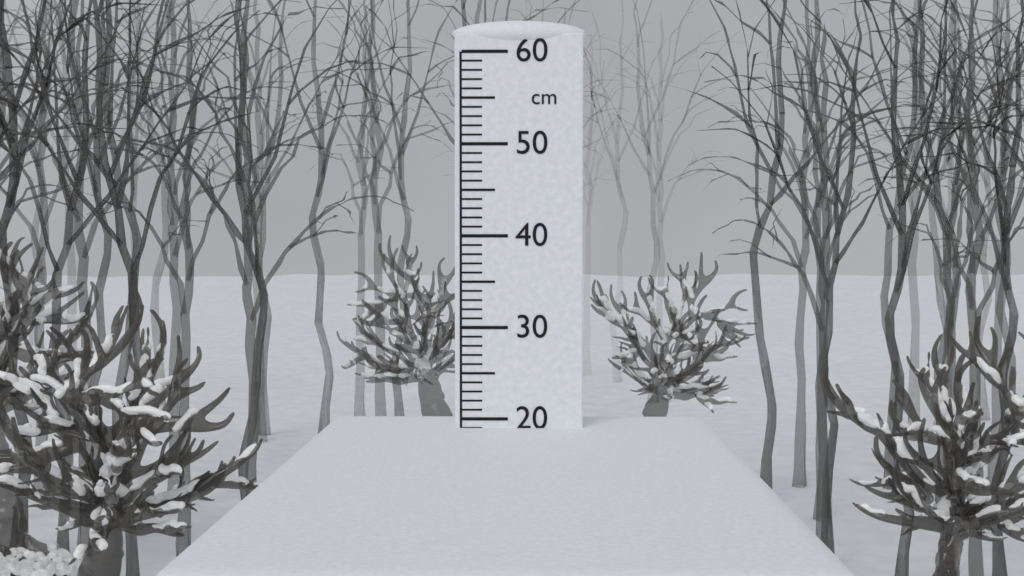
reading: 19 cm
